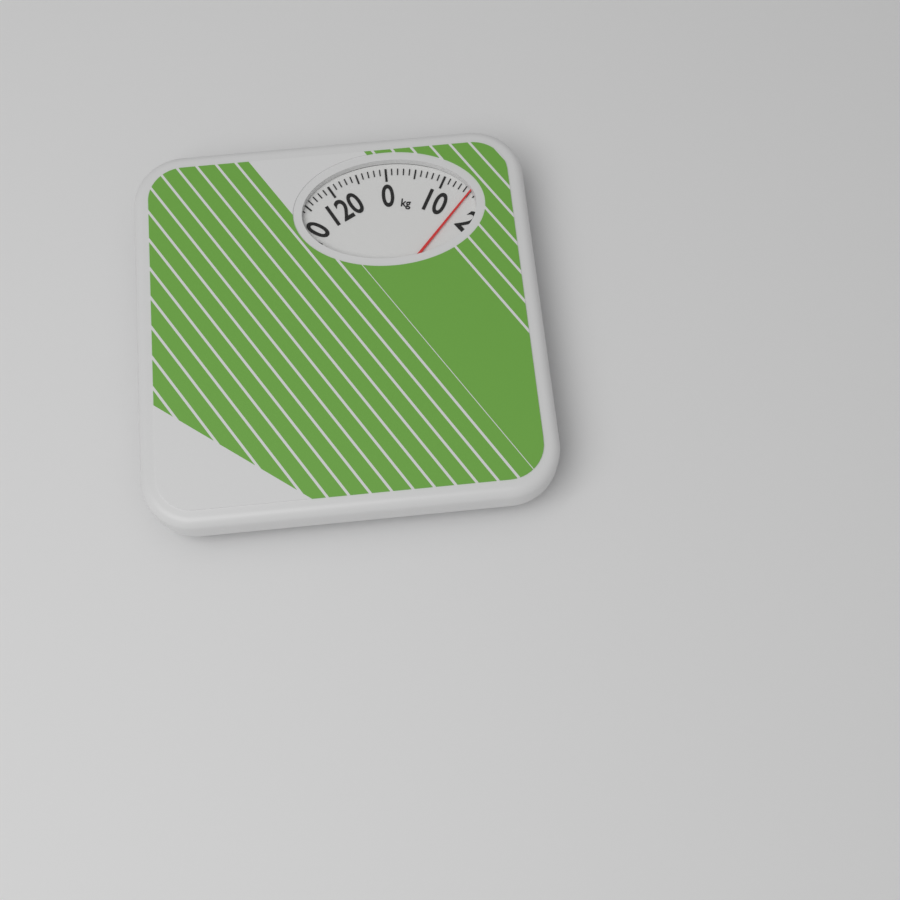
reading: 15 kg
